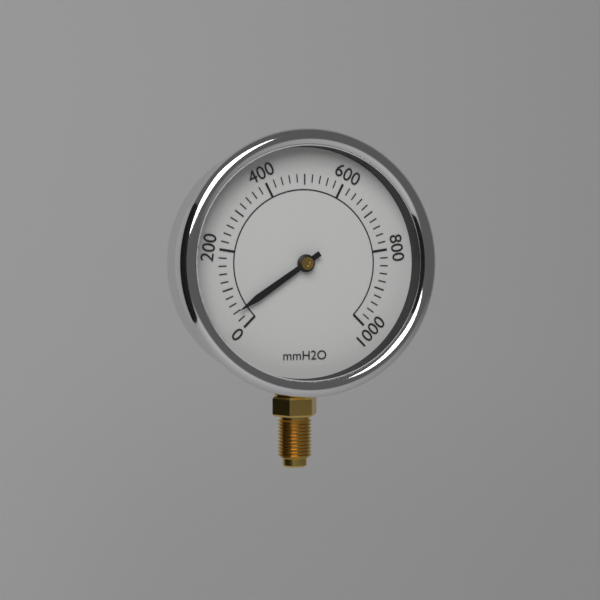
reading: 40 mmH2O
